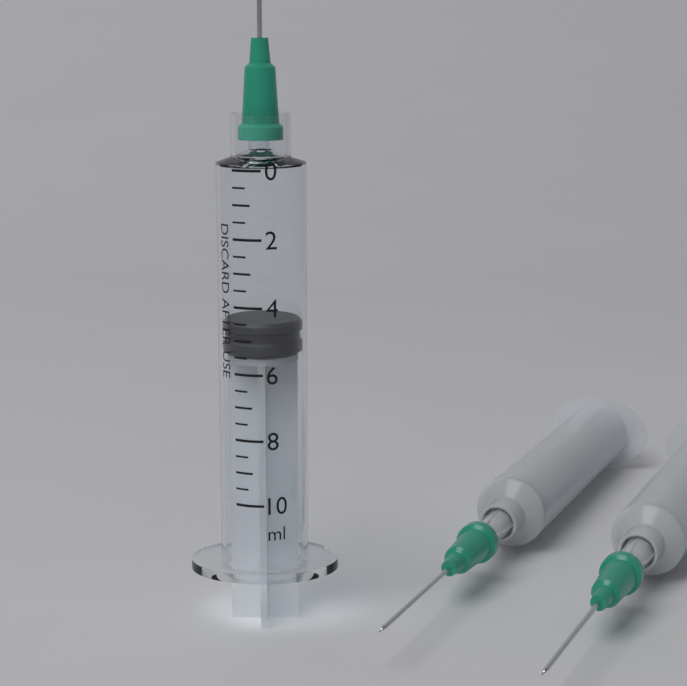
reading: 4.5 ml
